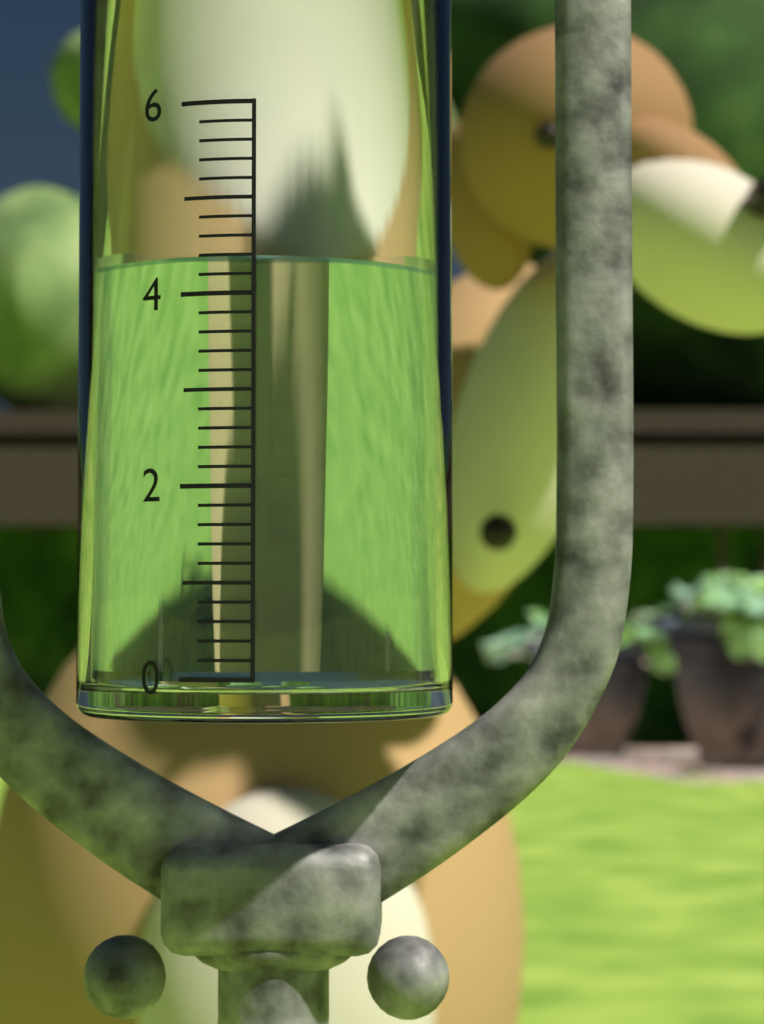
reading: 4.4 (no unit)
